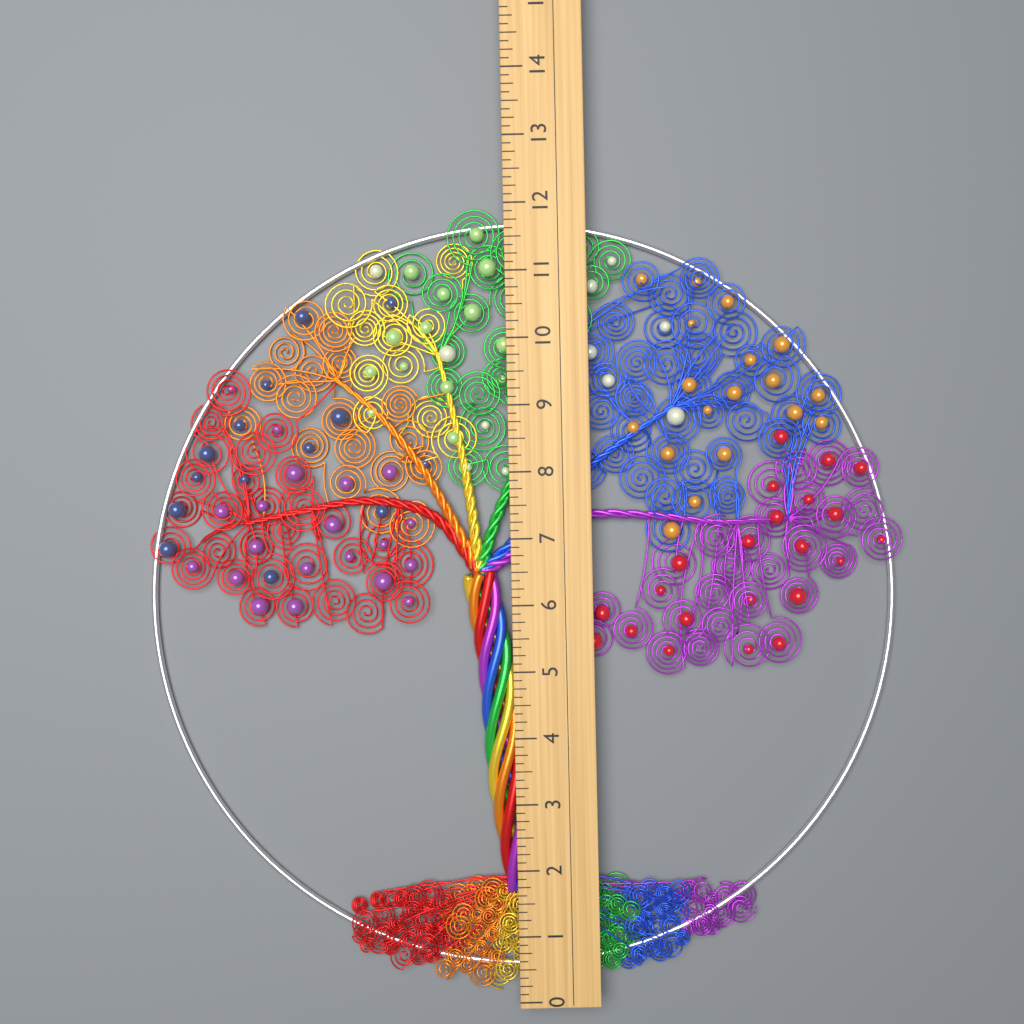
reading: 12.000 (no unit)
